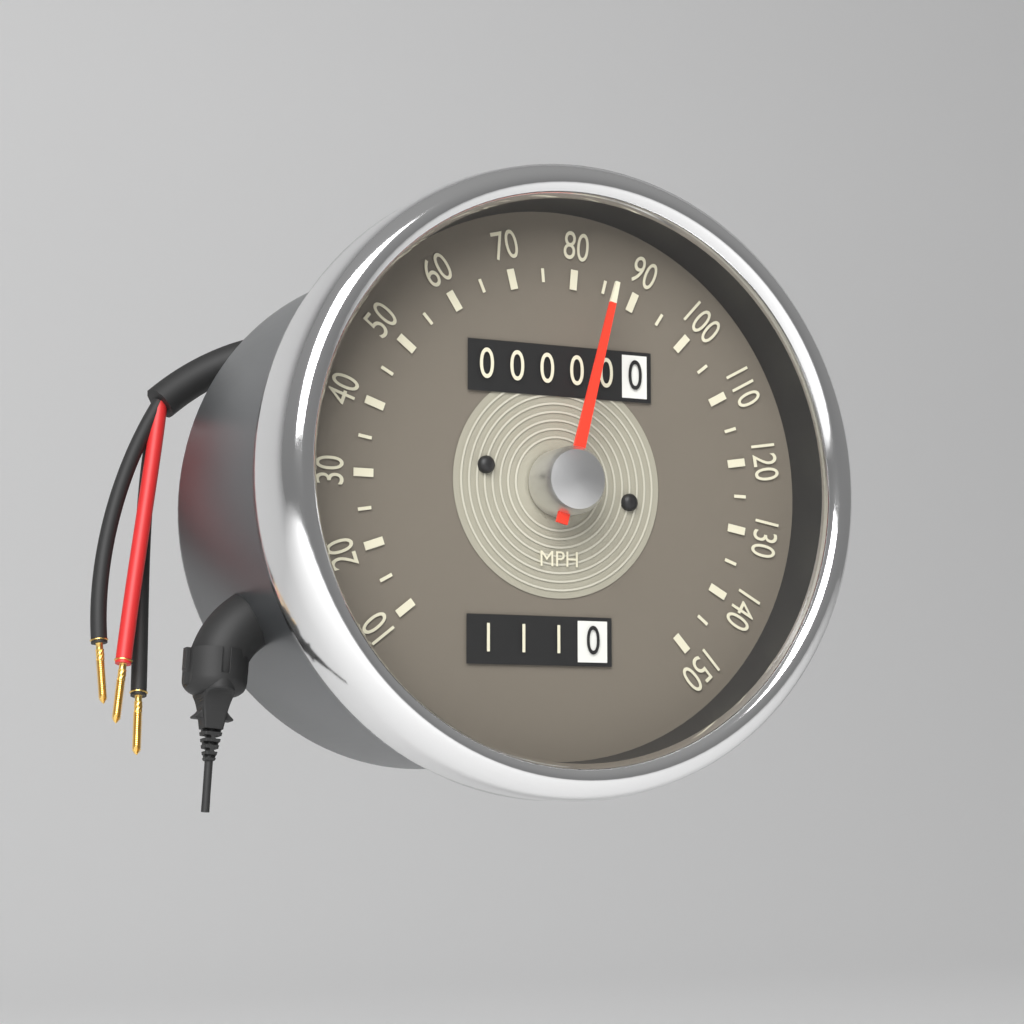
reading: 85 MPH
